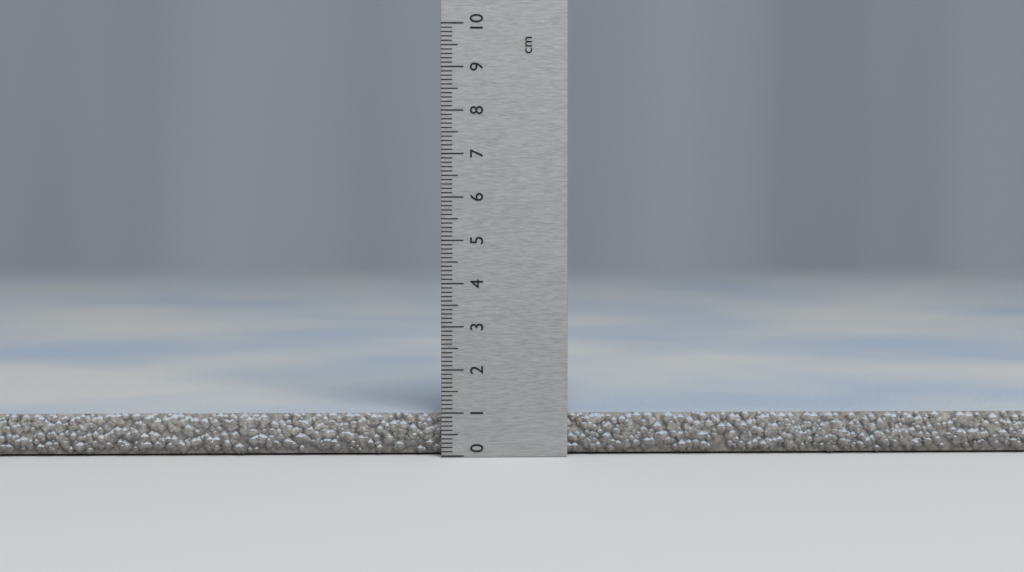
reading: 1.0 cm
